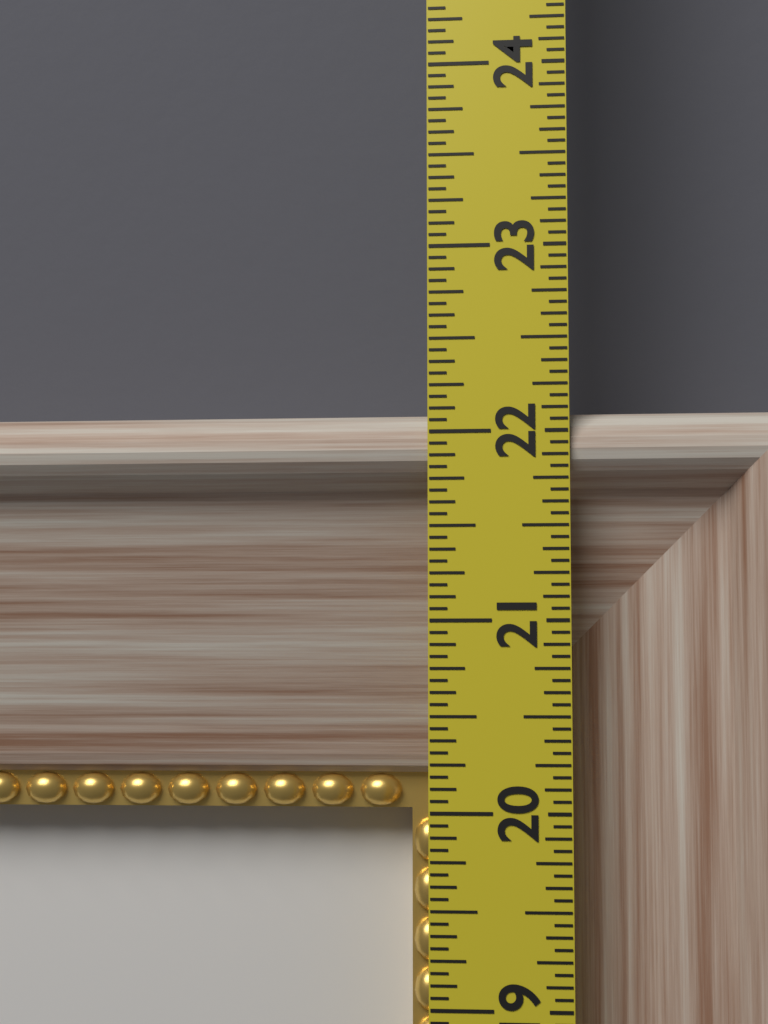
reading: 22.1250 in
